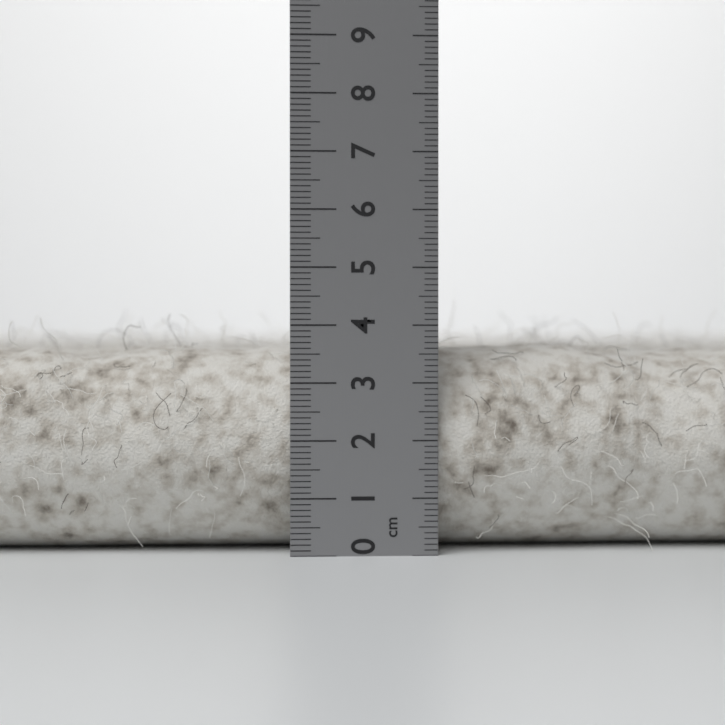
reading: 3.7 cm
